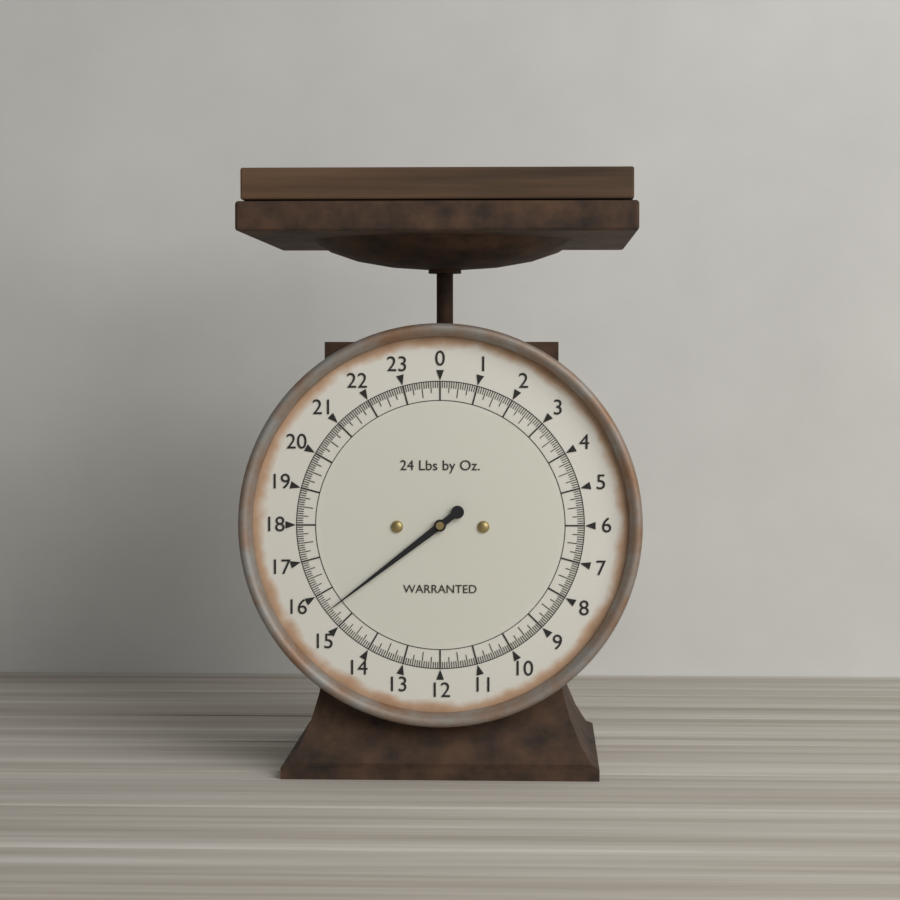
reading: 15.5000 lb
